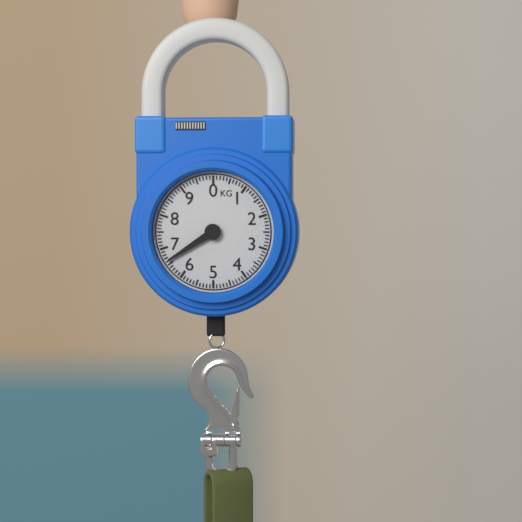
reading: 6.6 kg
